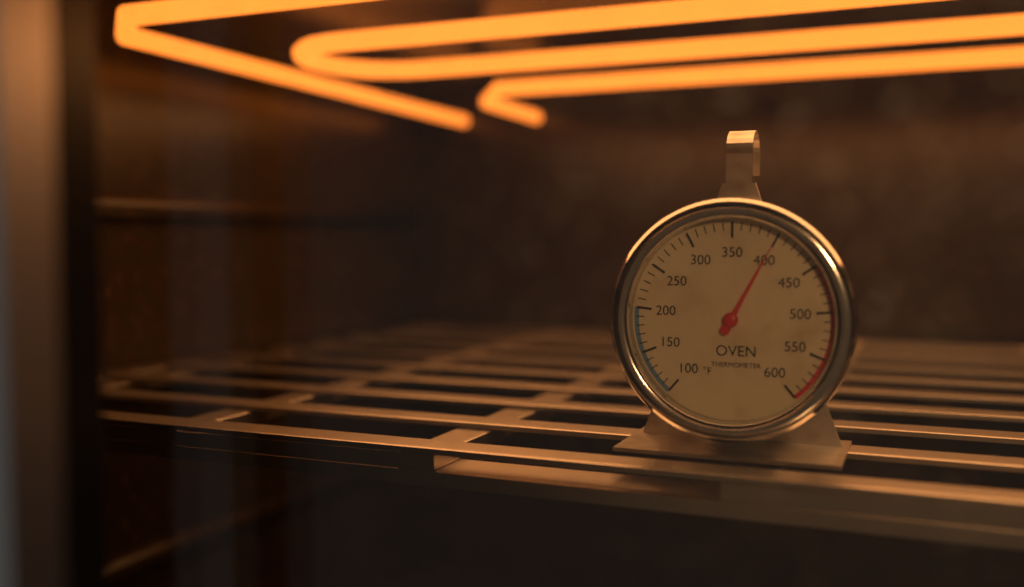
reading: 400 °F
